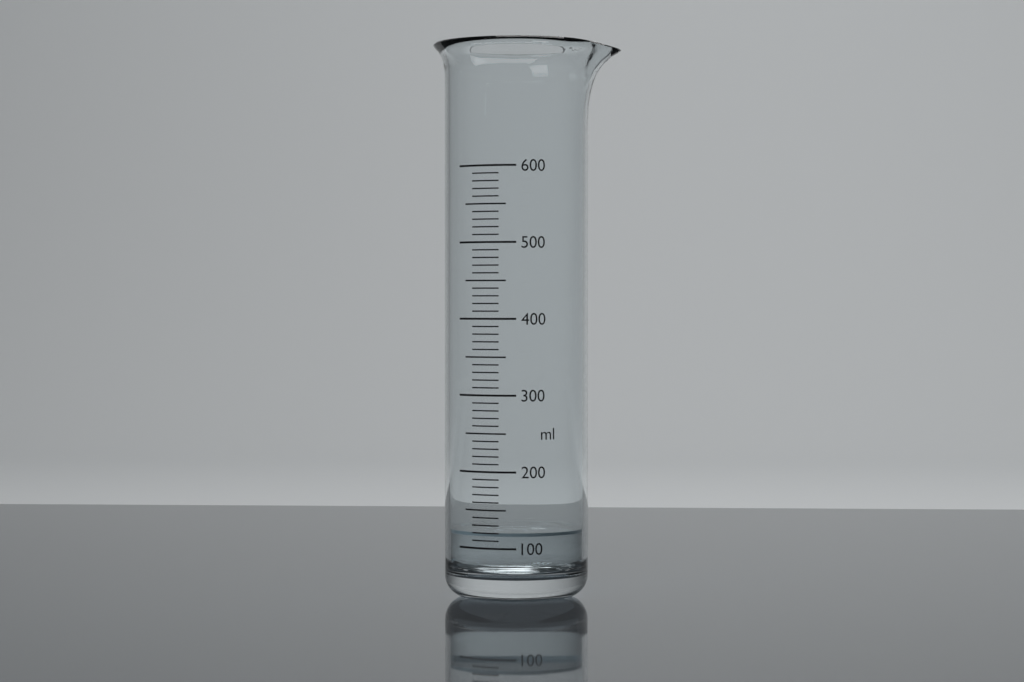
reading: 120 ml
